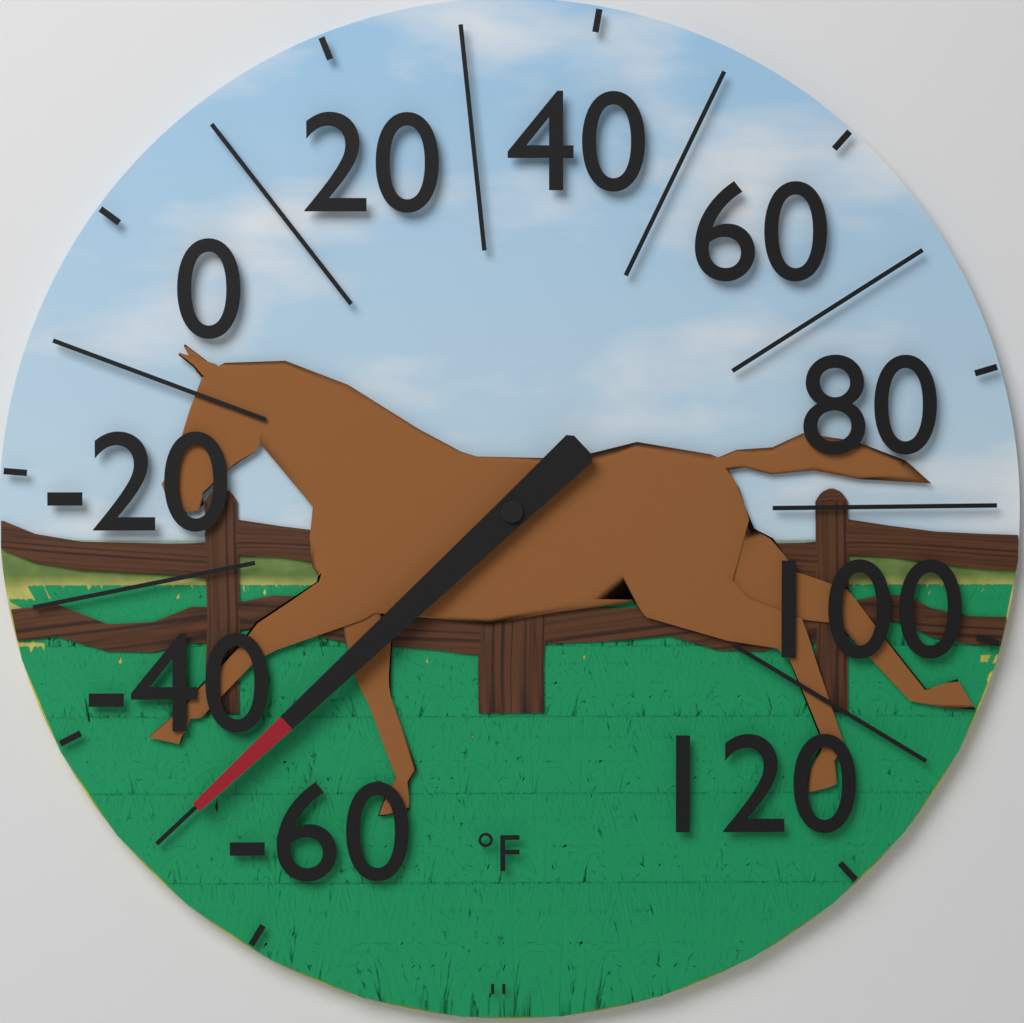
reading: -50 °F
